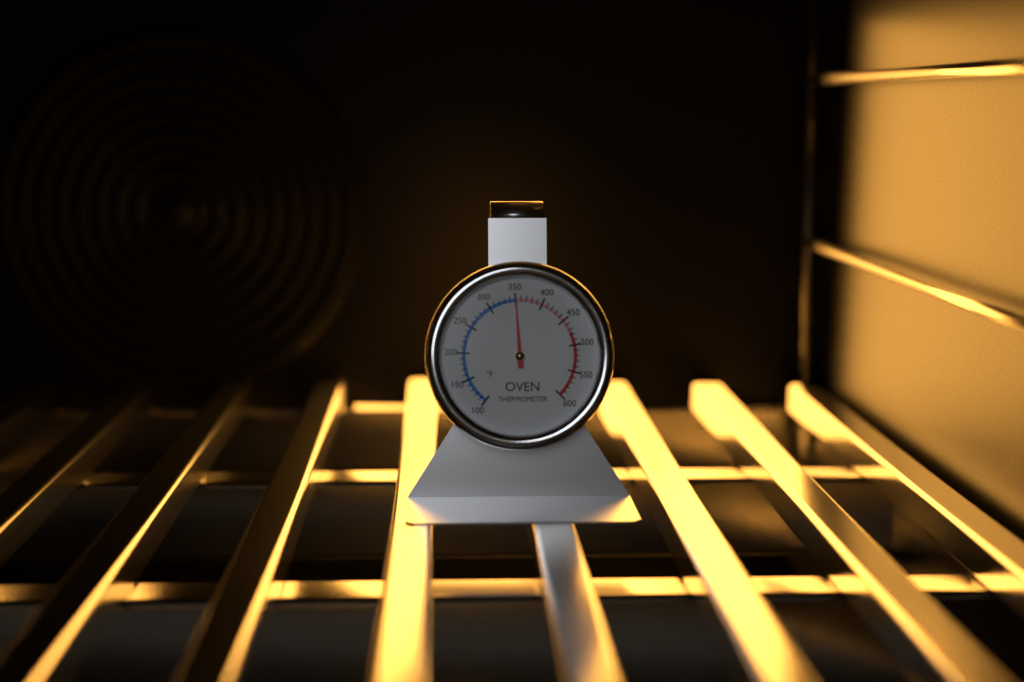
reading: 350 °F
